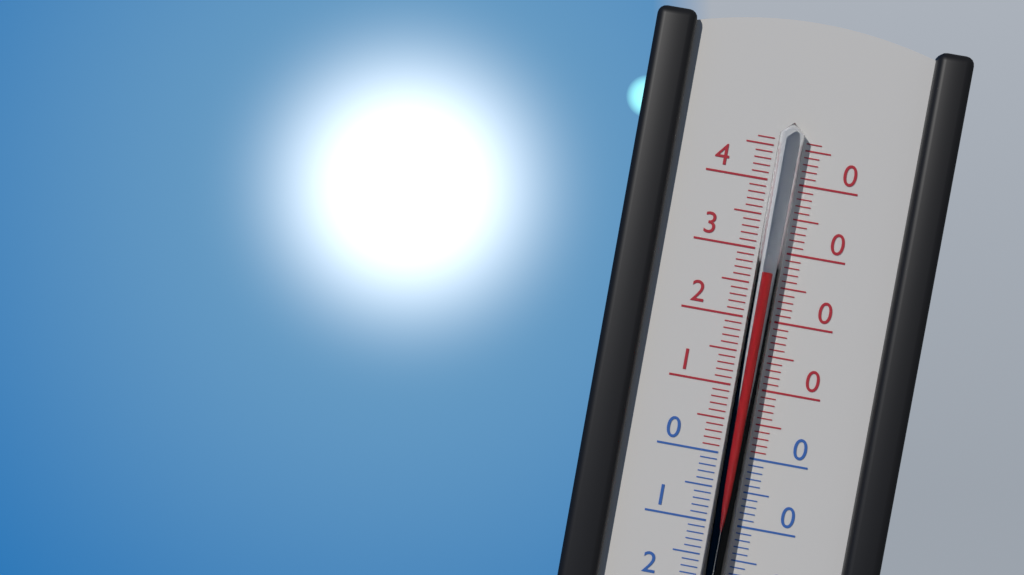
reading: 27 °C
